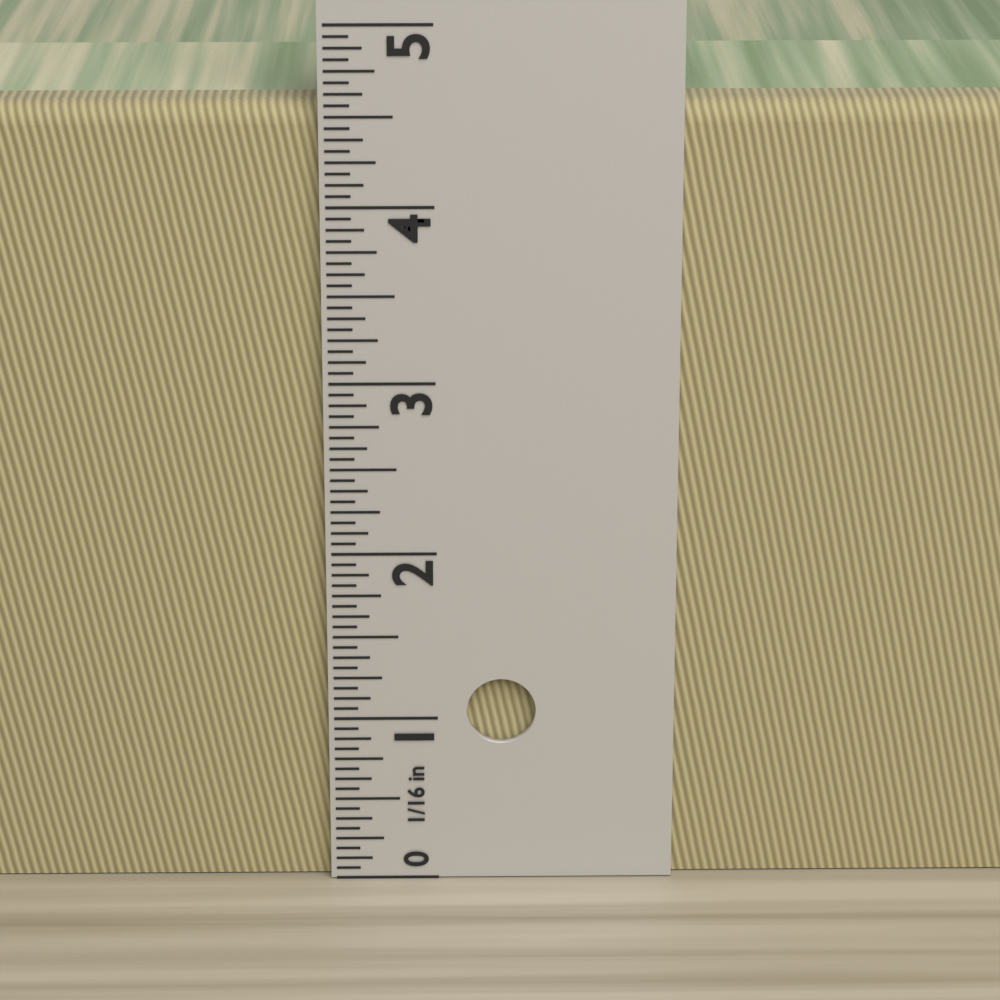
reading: 4.5625 in
